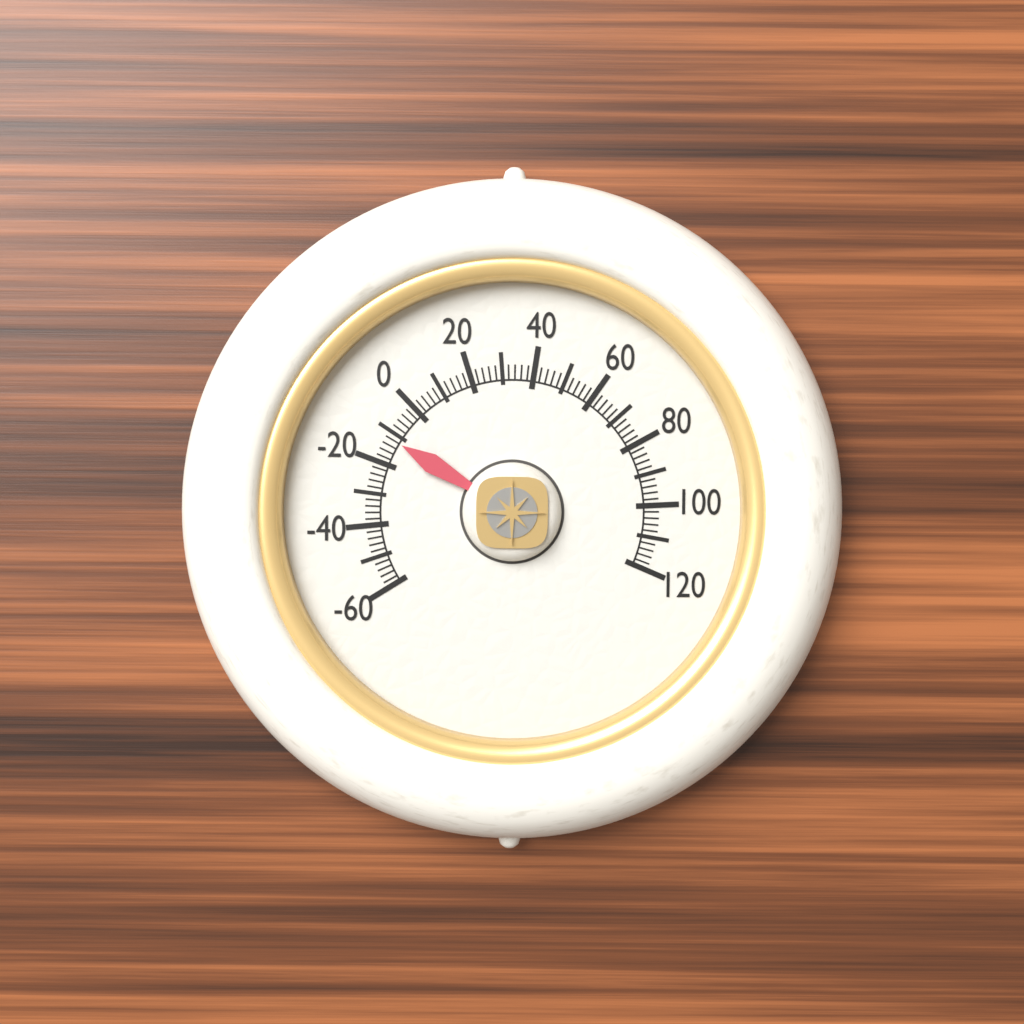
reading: -12 (no unit)
